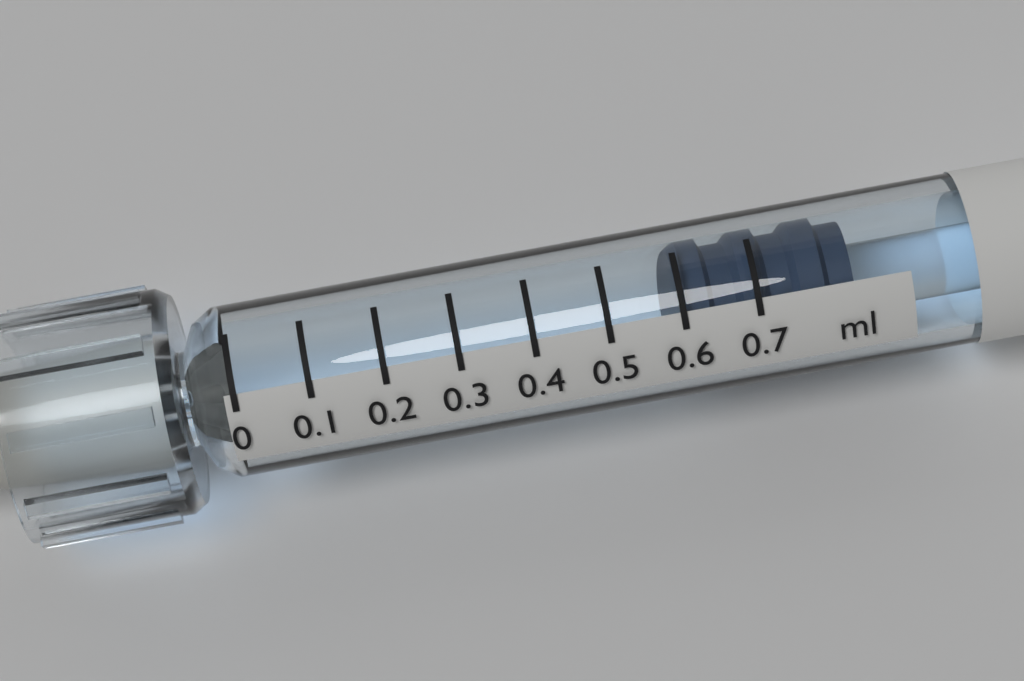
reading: 0.6 ml
